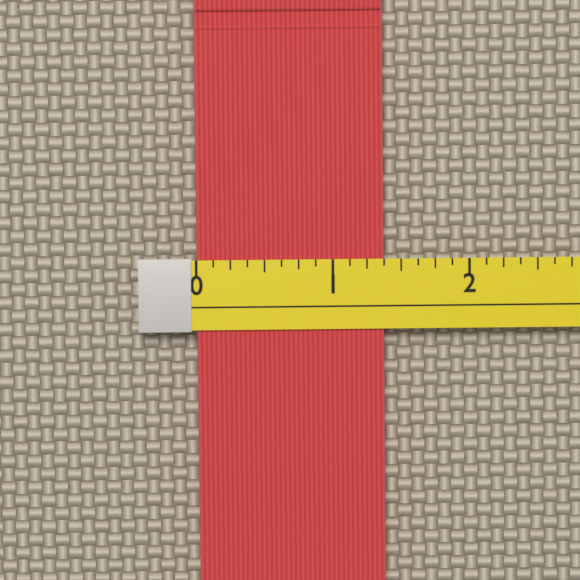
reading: 1.375 (no unit)
